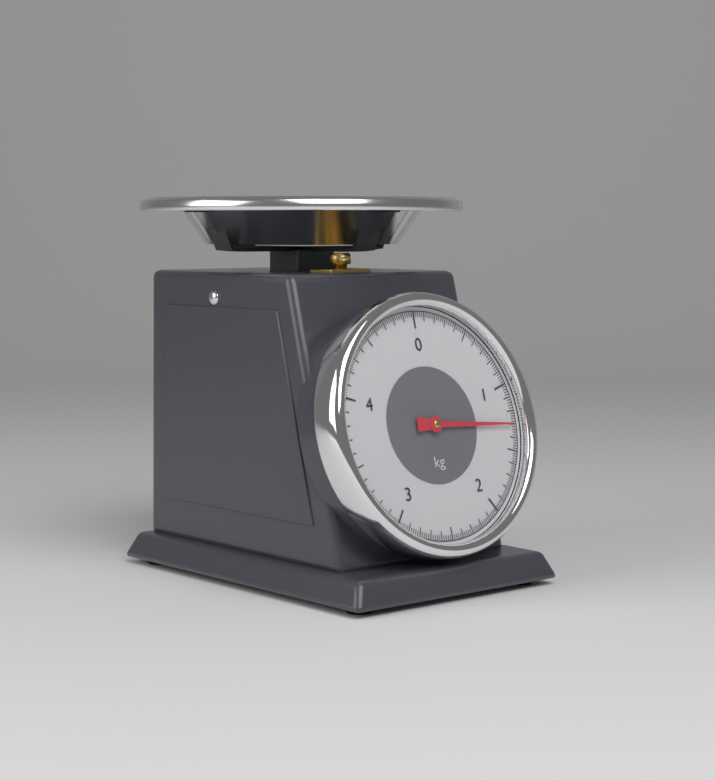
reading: 1.30 kg
